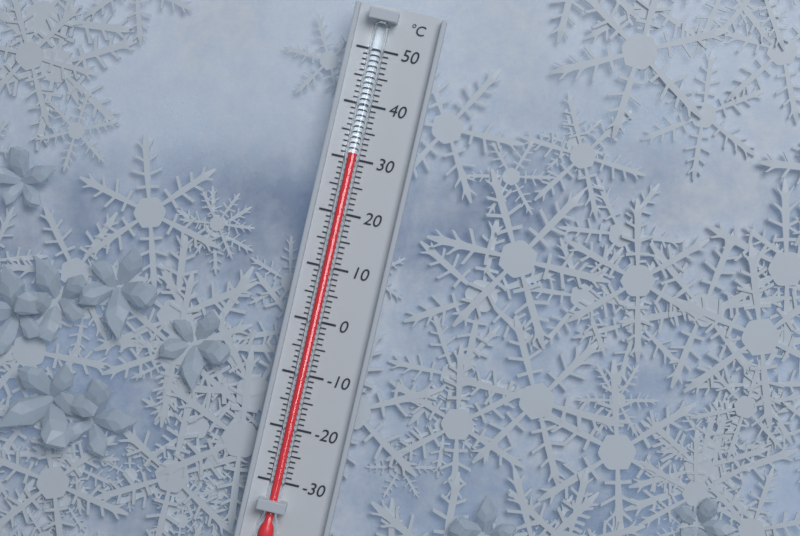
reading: 31 °C
